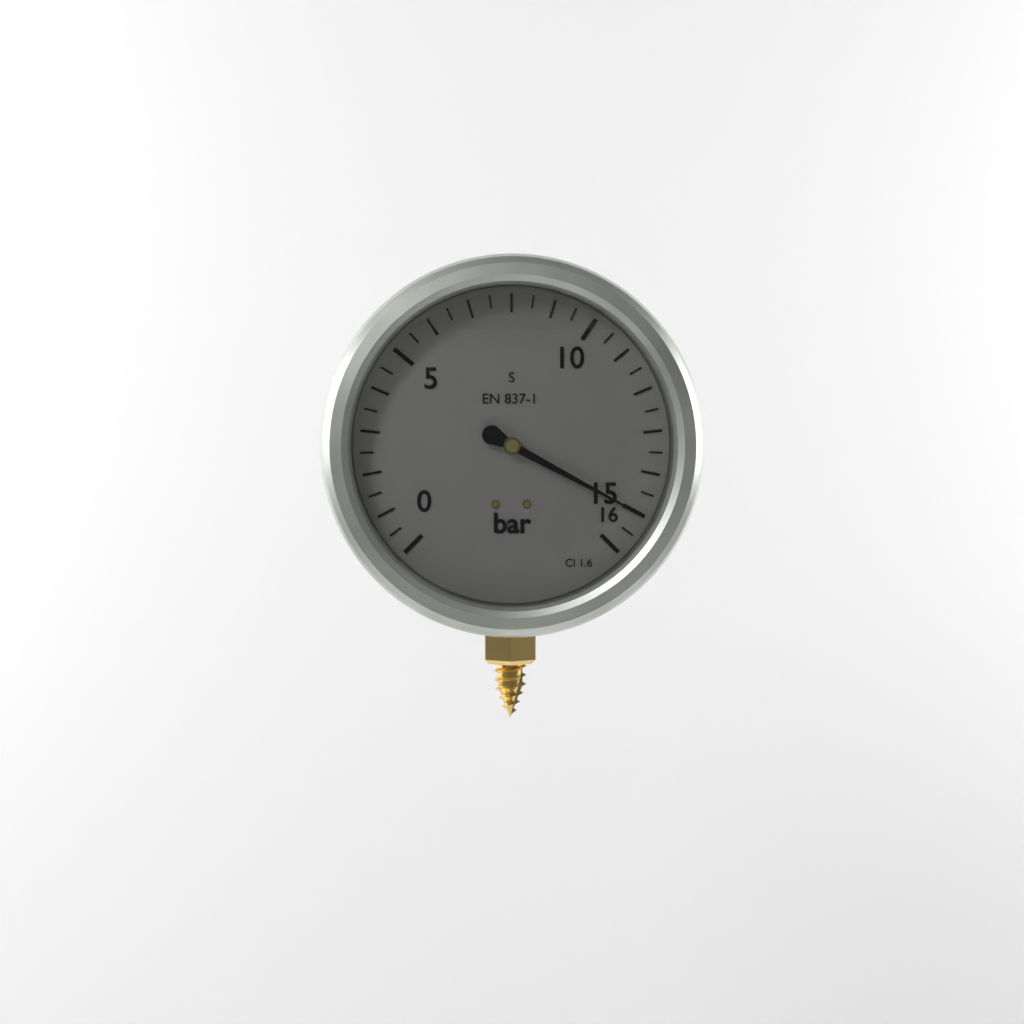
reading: 15.0 bar
